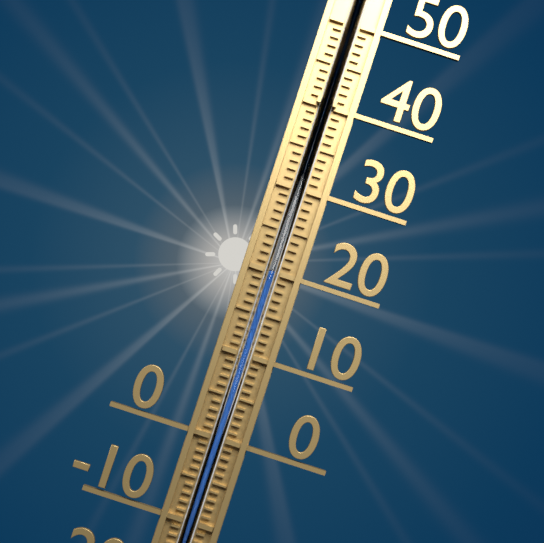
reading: 20 °C
